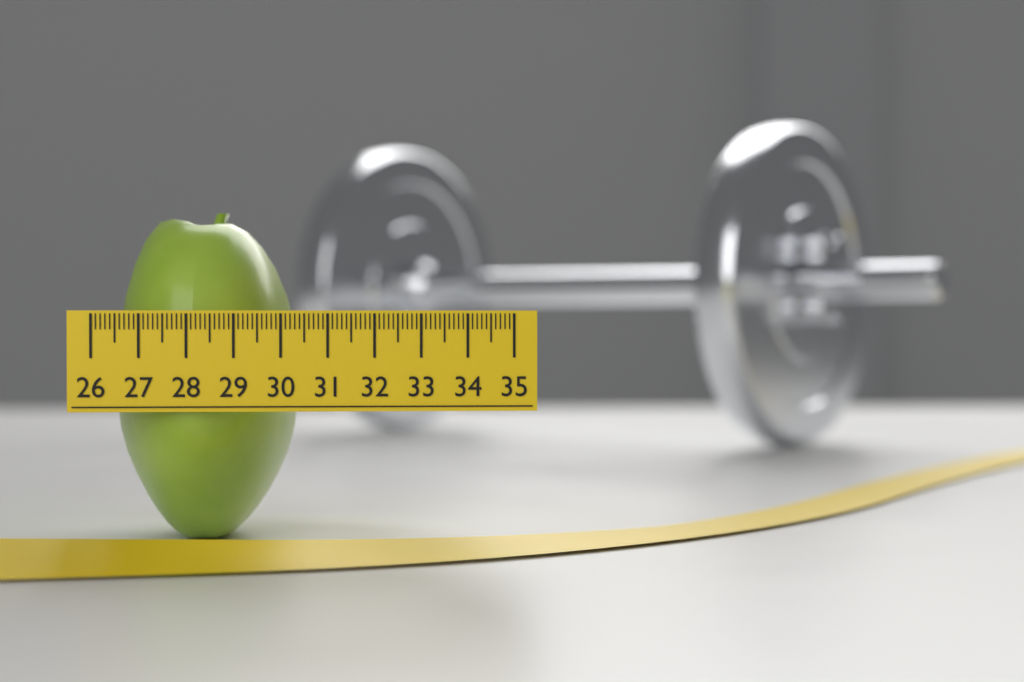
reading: 30.2 (no unit)
